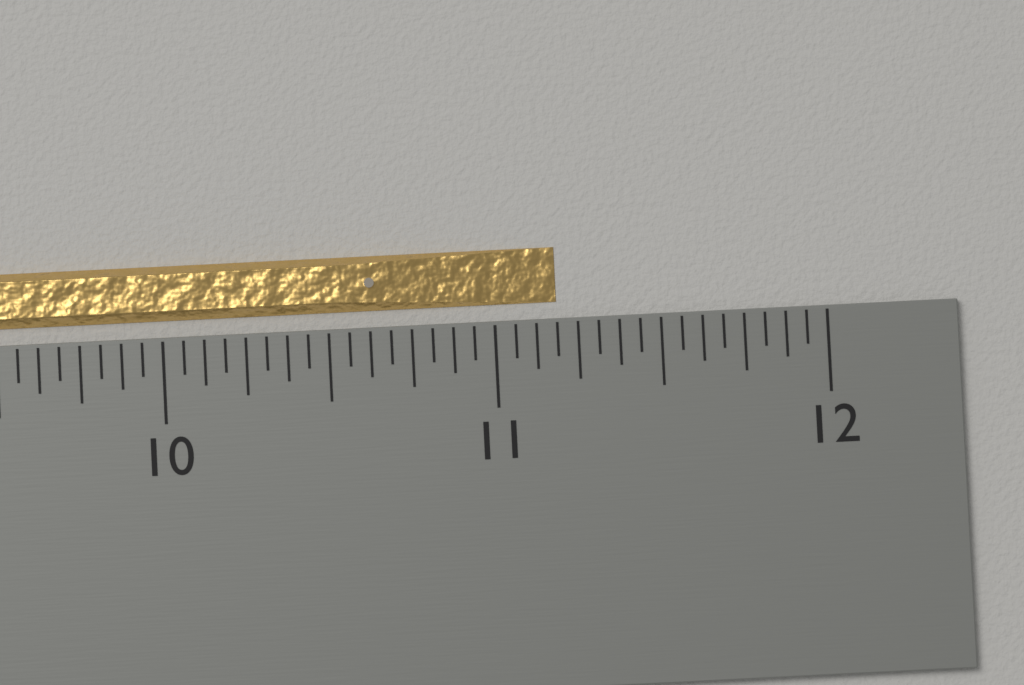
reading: 11.1875 inch
